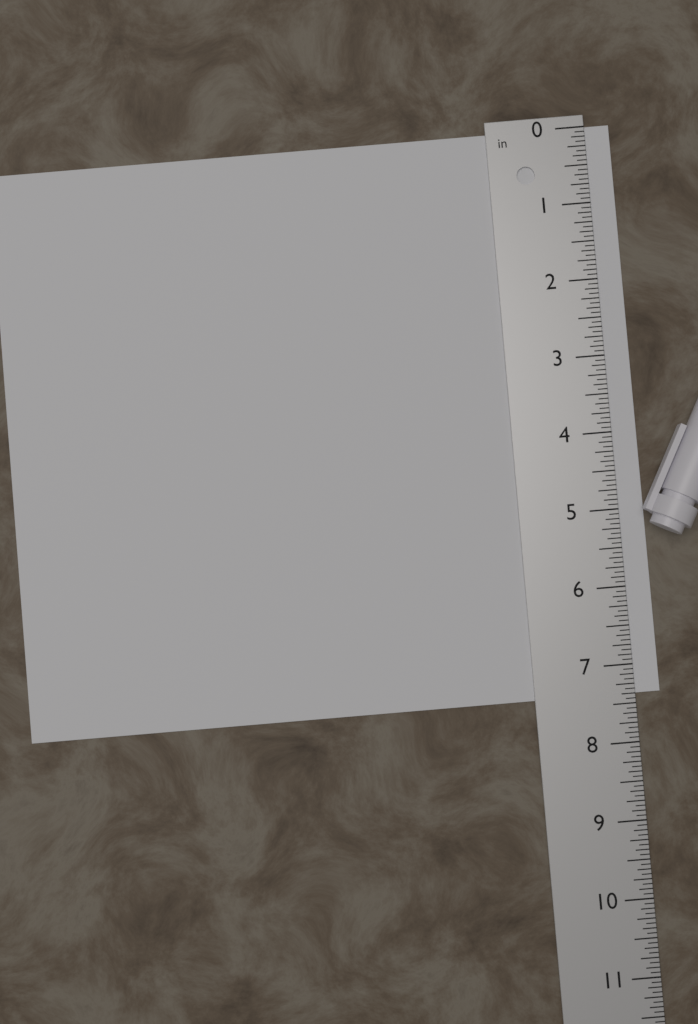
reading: 7.3750 in
